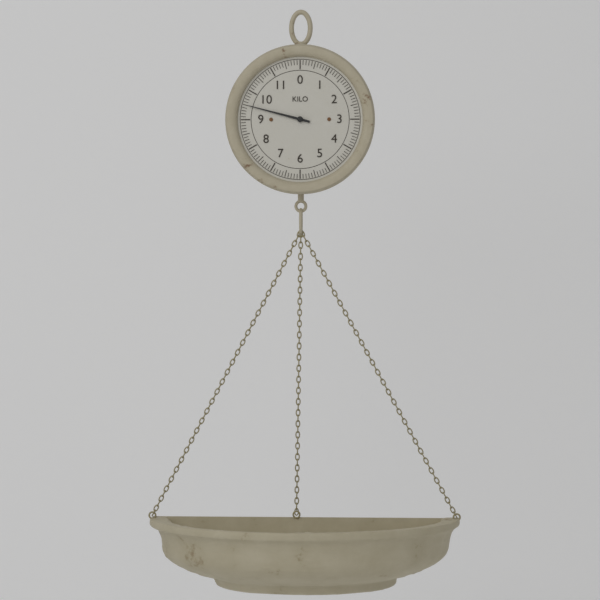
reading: 9.5 kg
